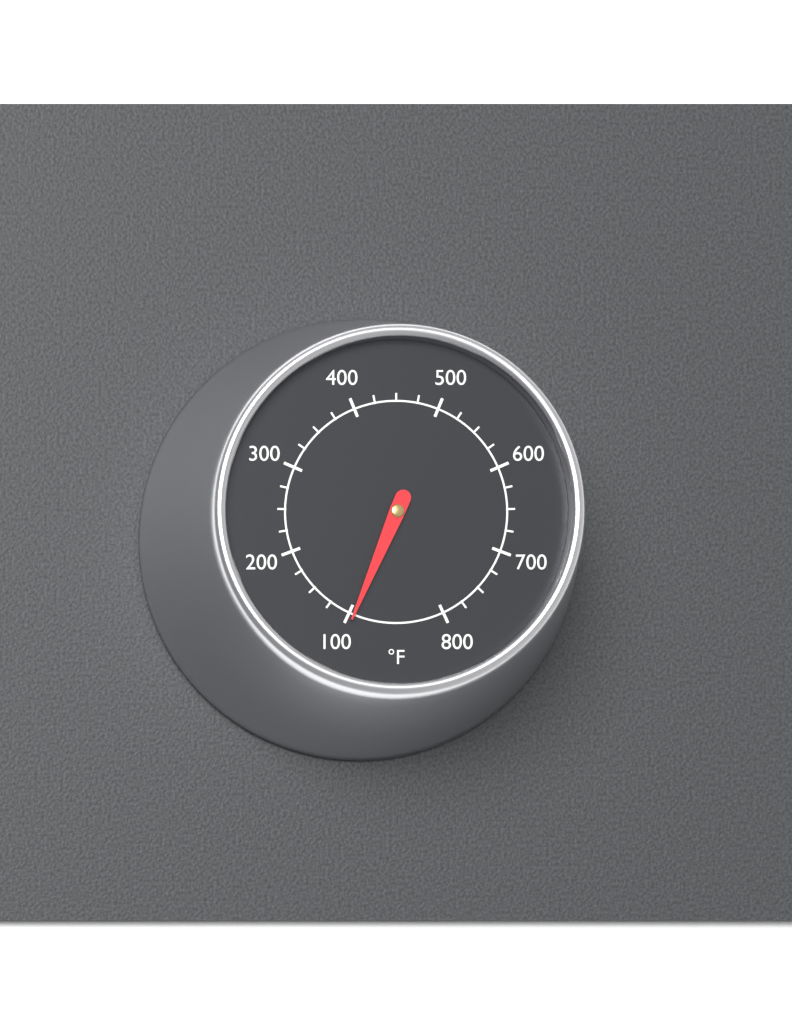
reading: 95 °F
